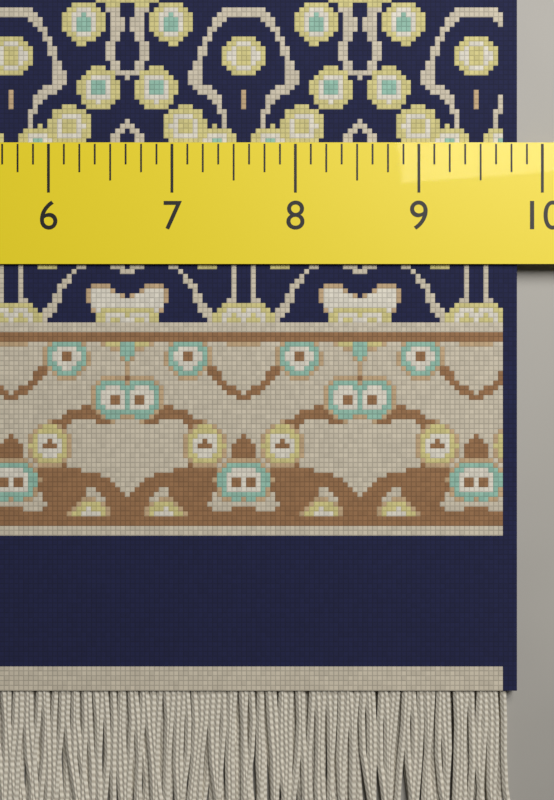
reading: 9.800 in
